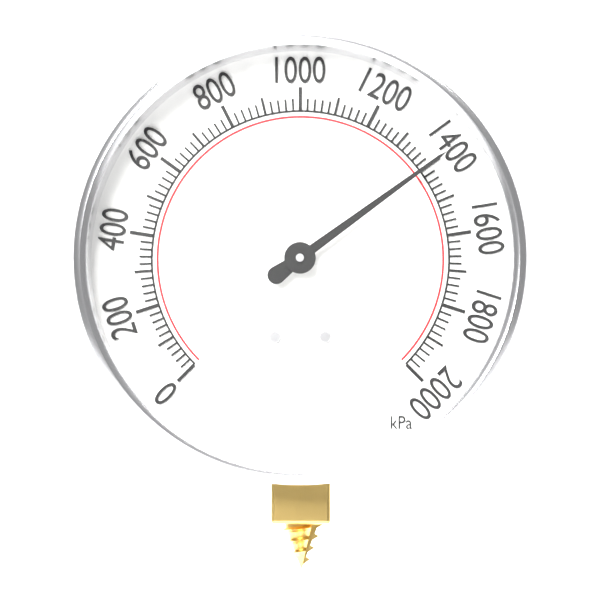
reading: 1400 kPa
